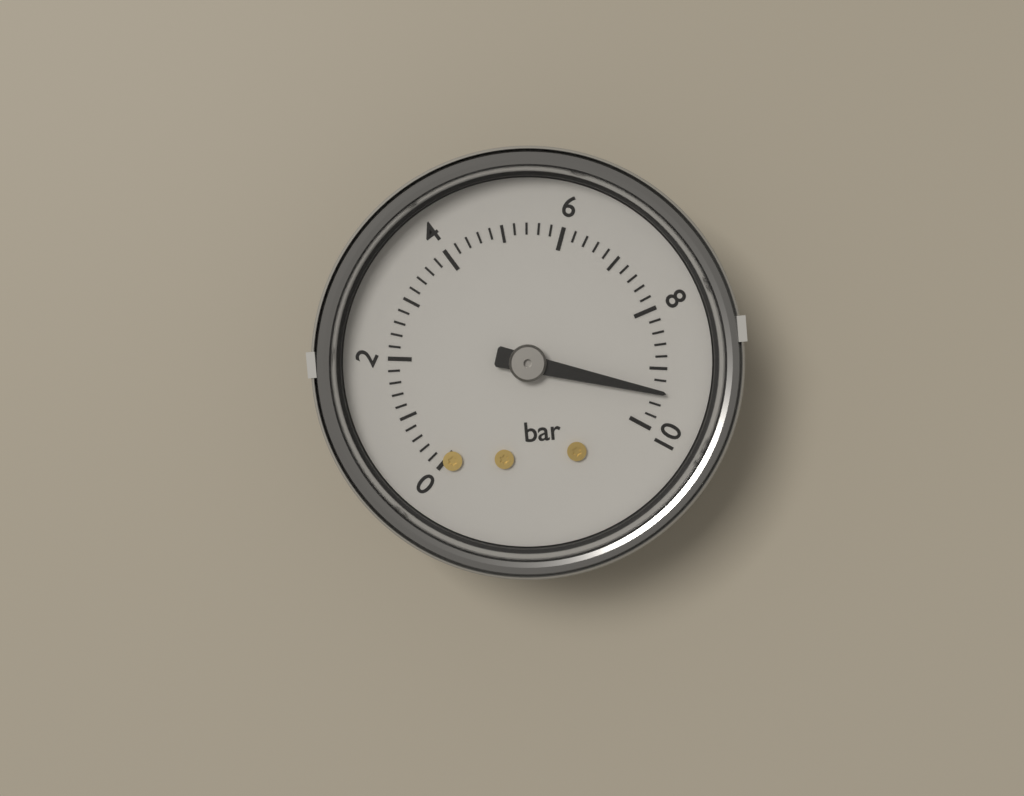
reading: 9.4 bar
